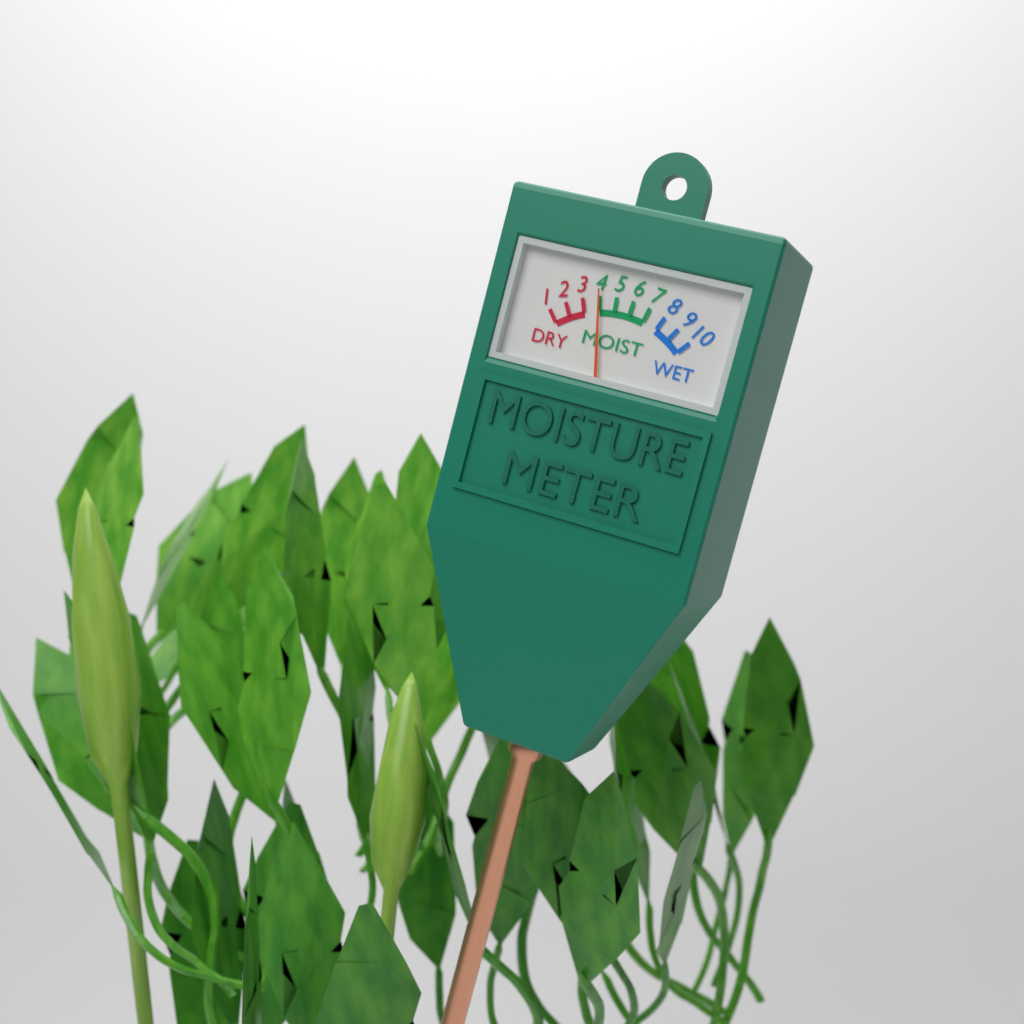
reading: 4 (no unit)
